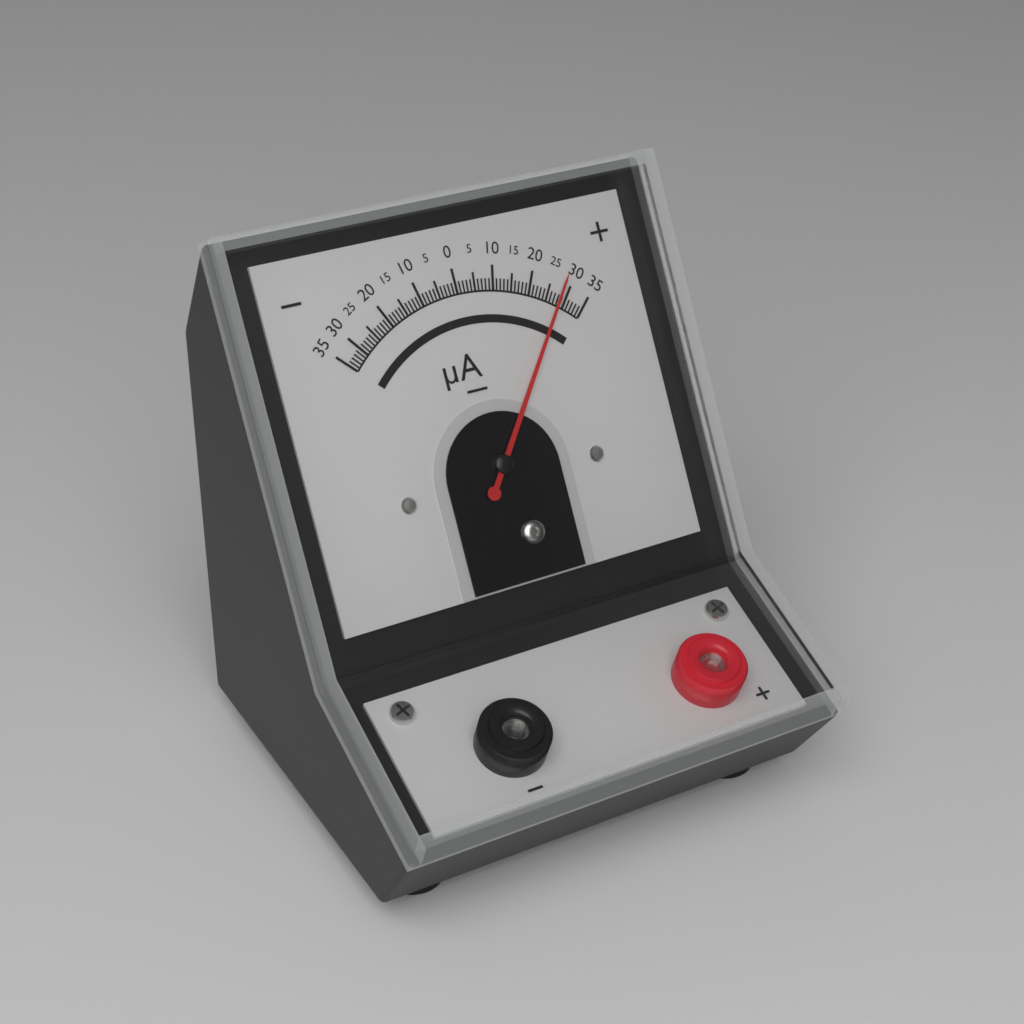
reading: 28 µA
